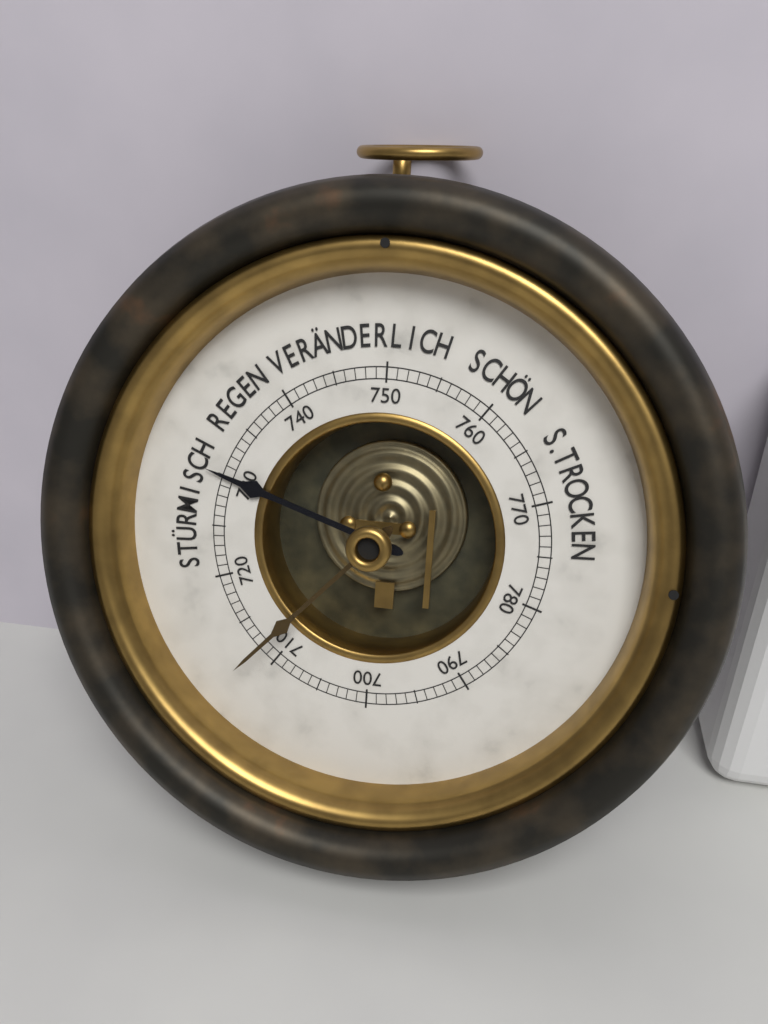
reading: 730 mmHg
